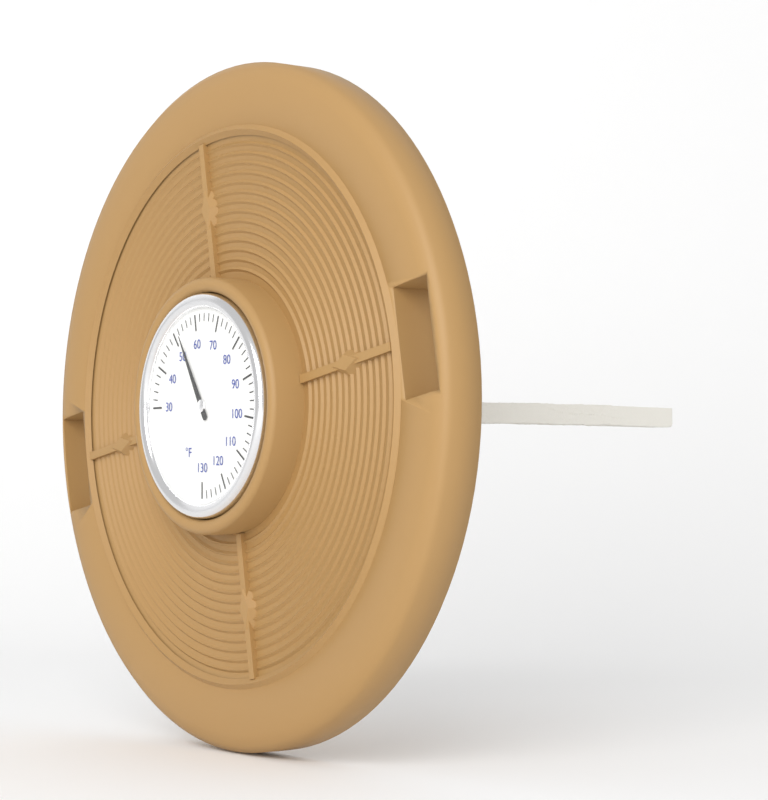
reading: 52 °F
